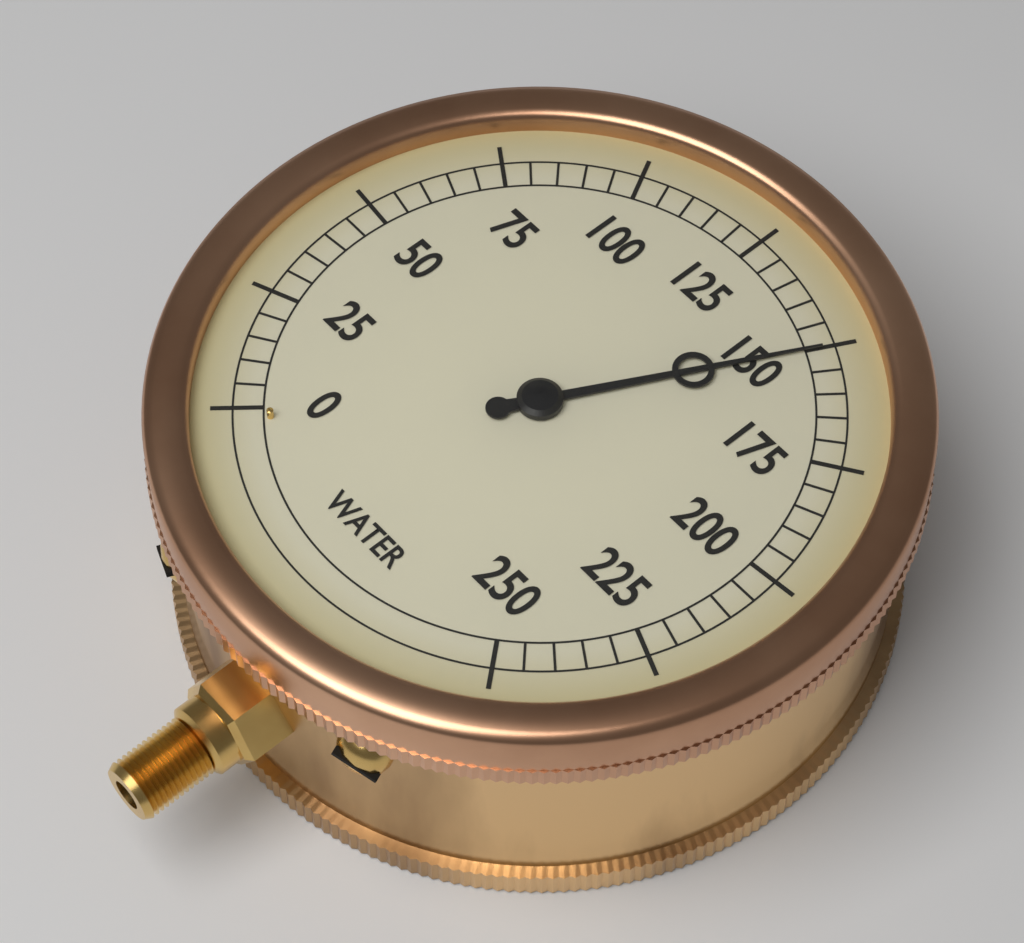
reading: 150 (no unit)
